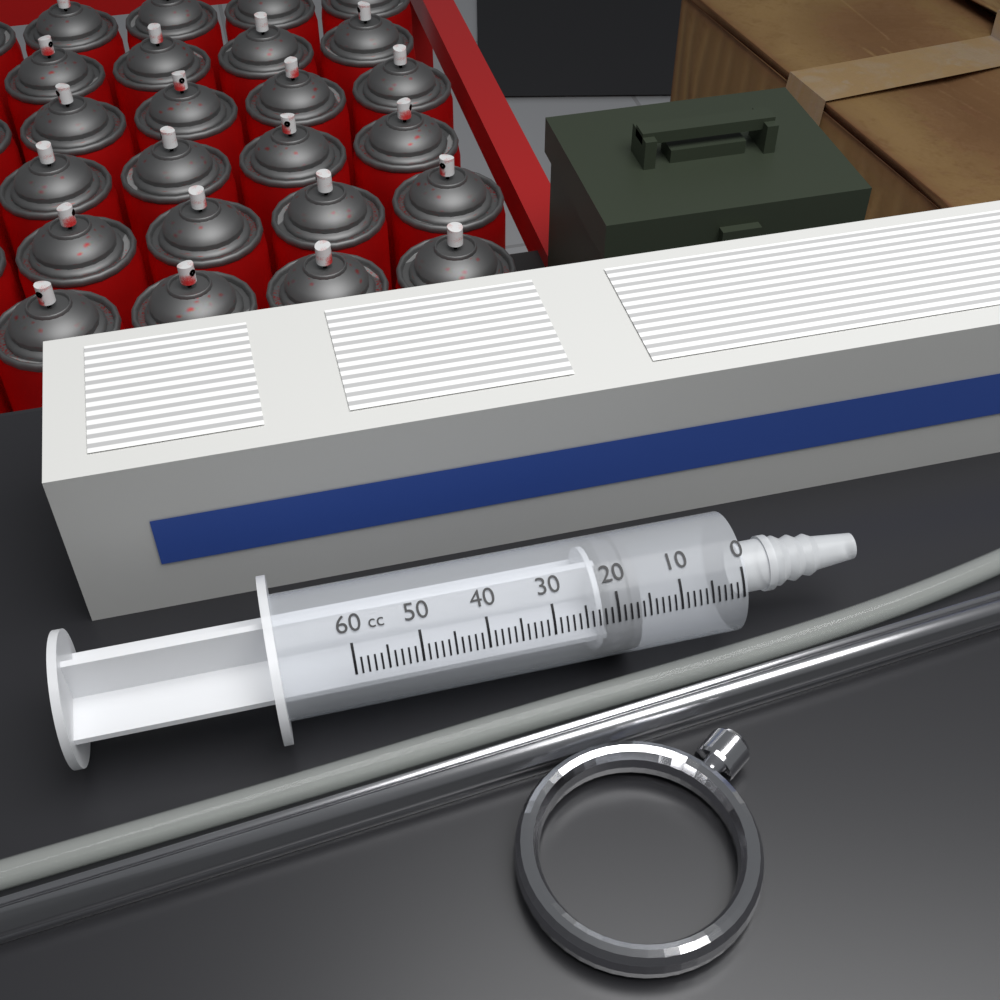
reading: 16 cc
